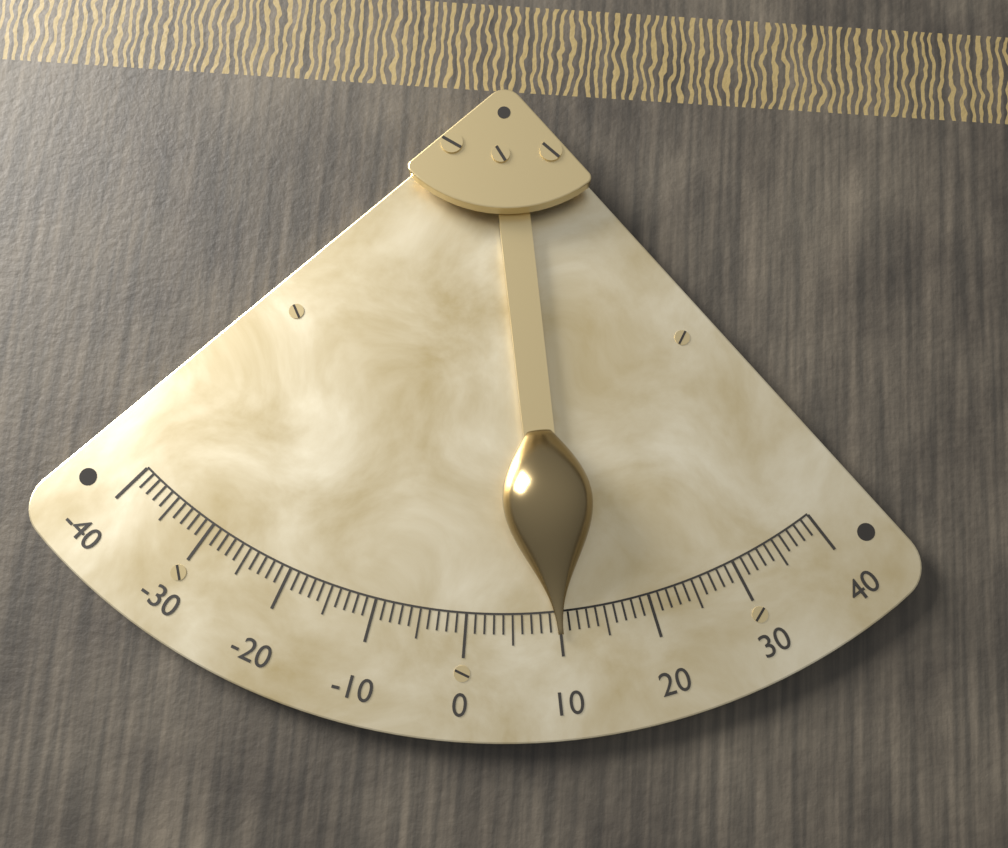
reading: 10 (no unit)
